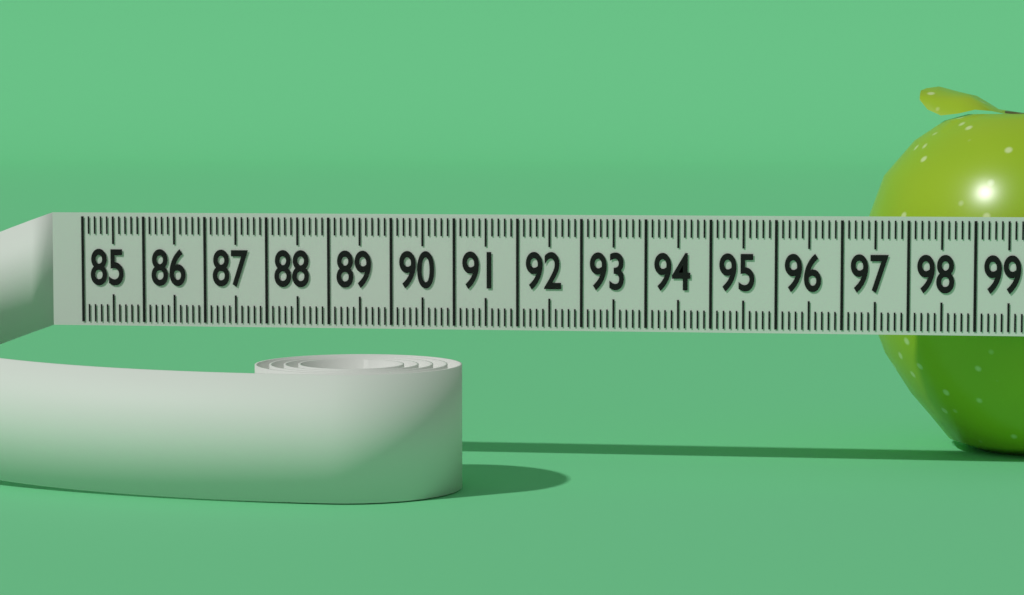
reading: 97.3 (no unit)
